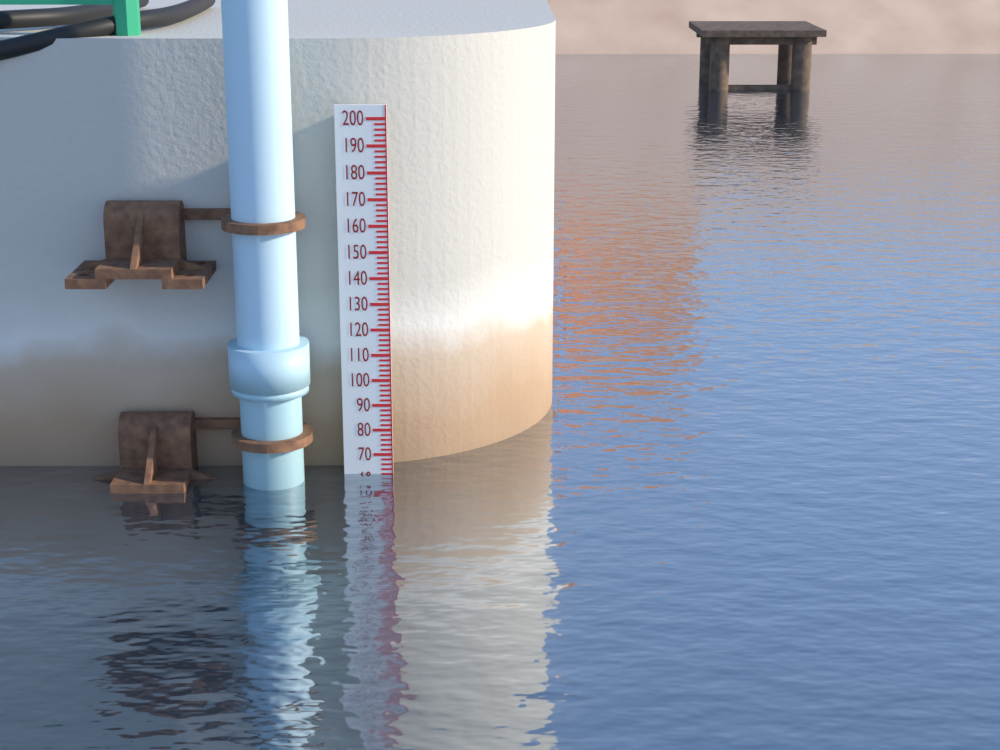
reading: 62 (no unit)
